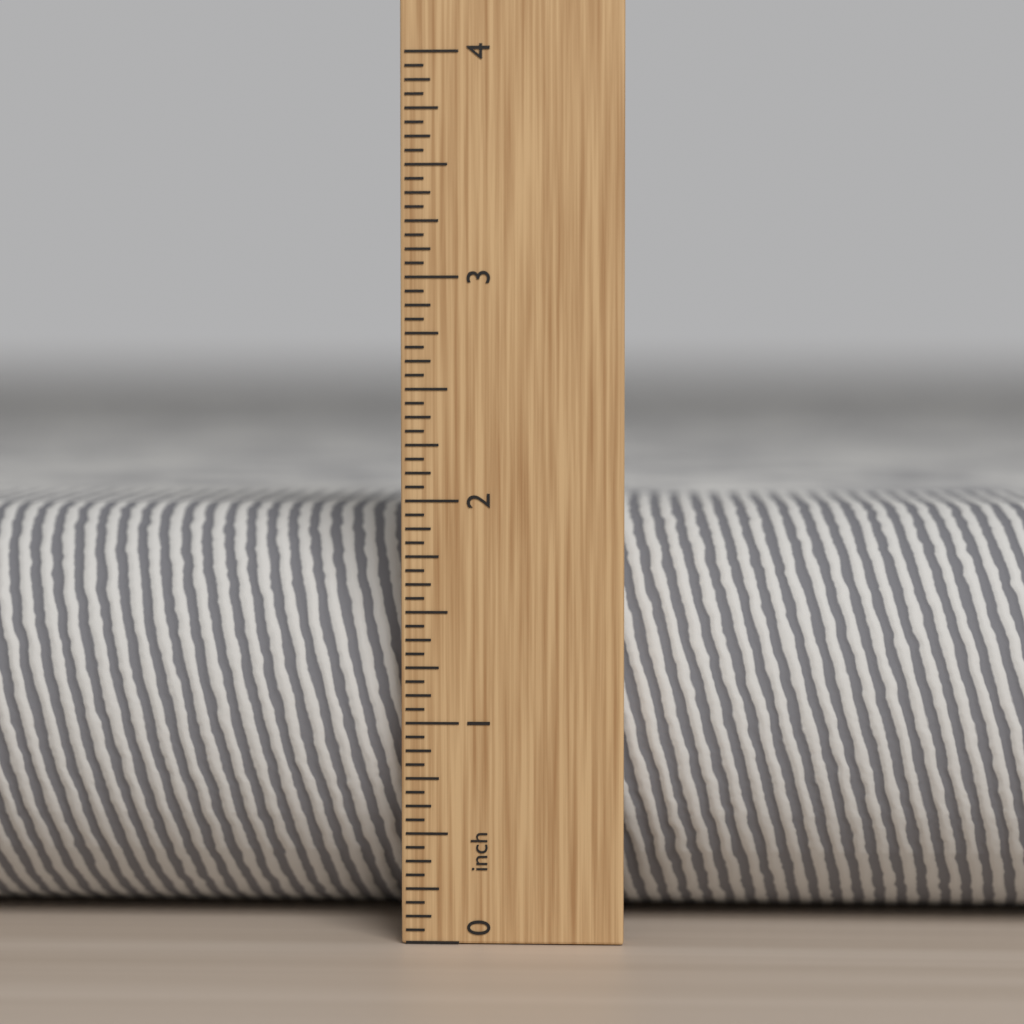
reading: 1.9375 in
